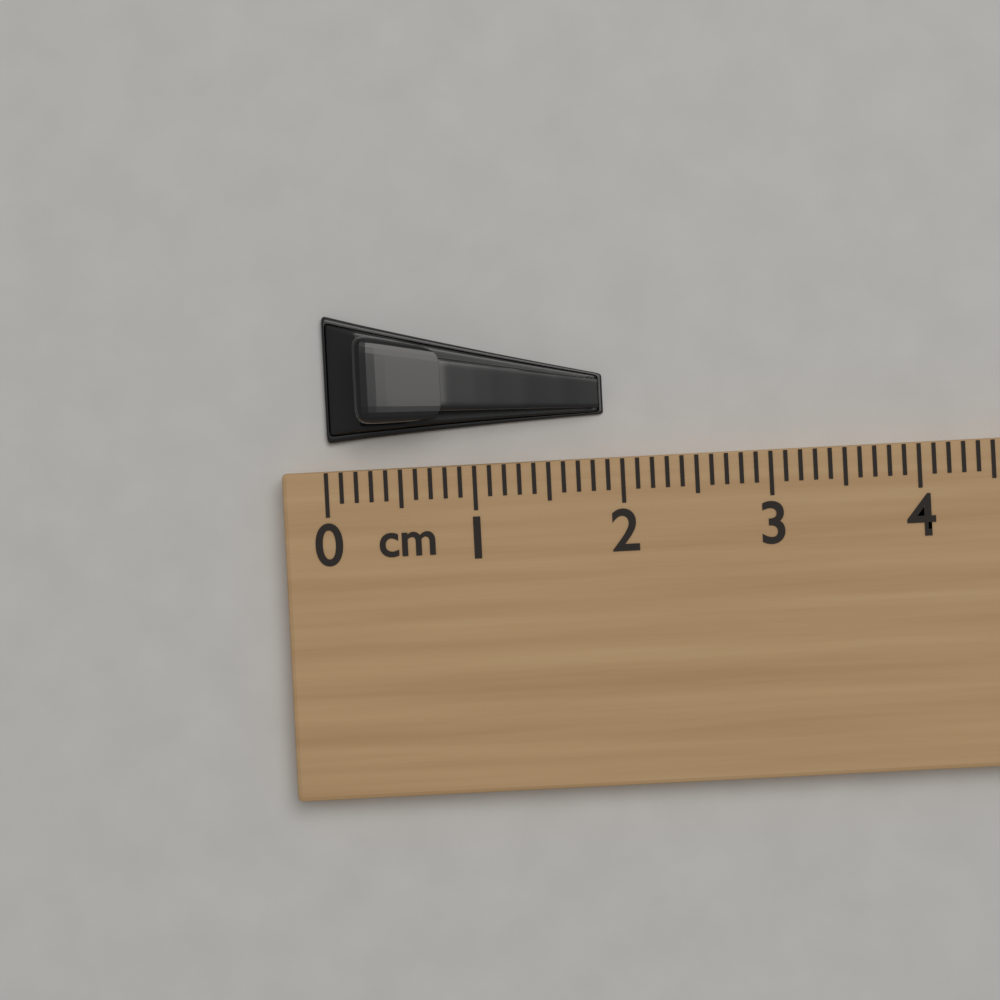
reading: 1.9 cm
